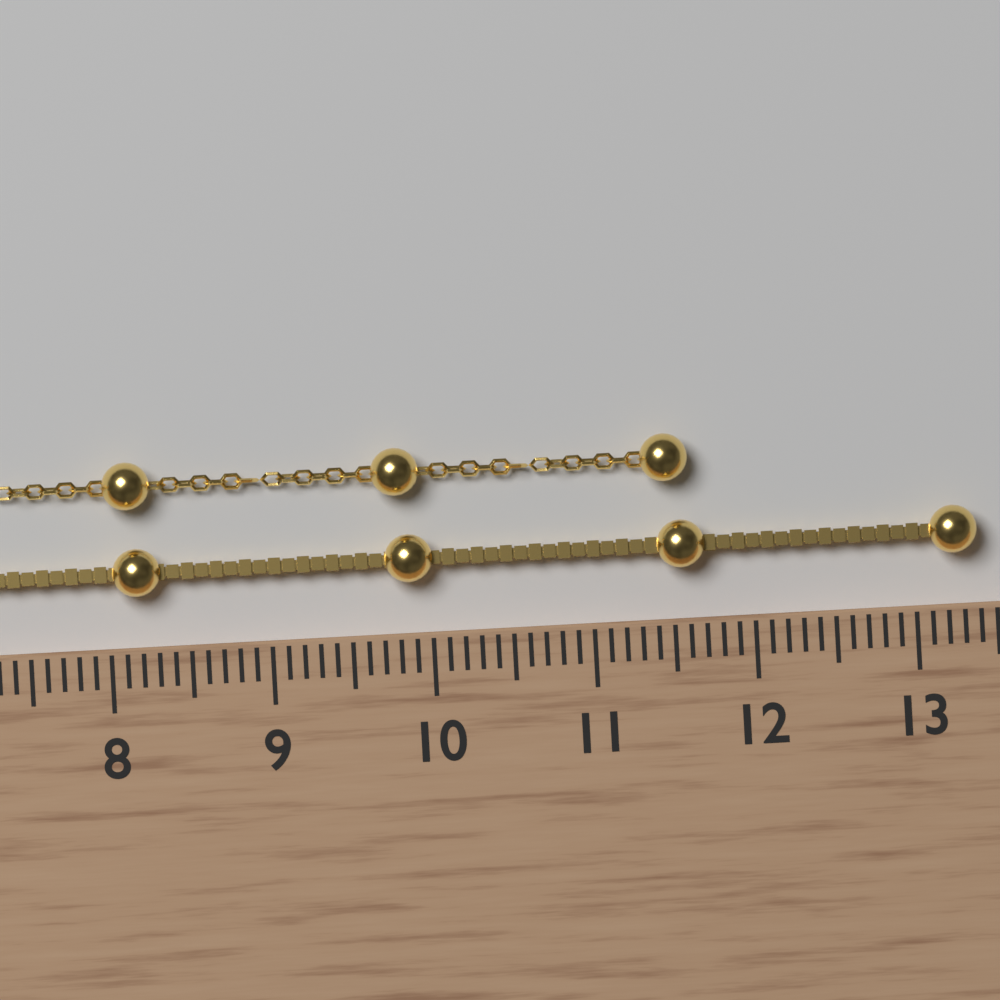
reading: 13.4 cm
